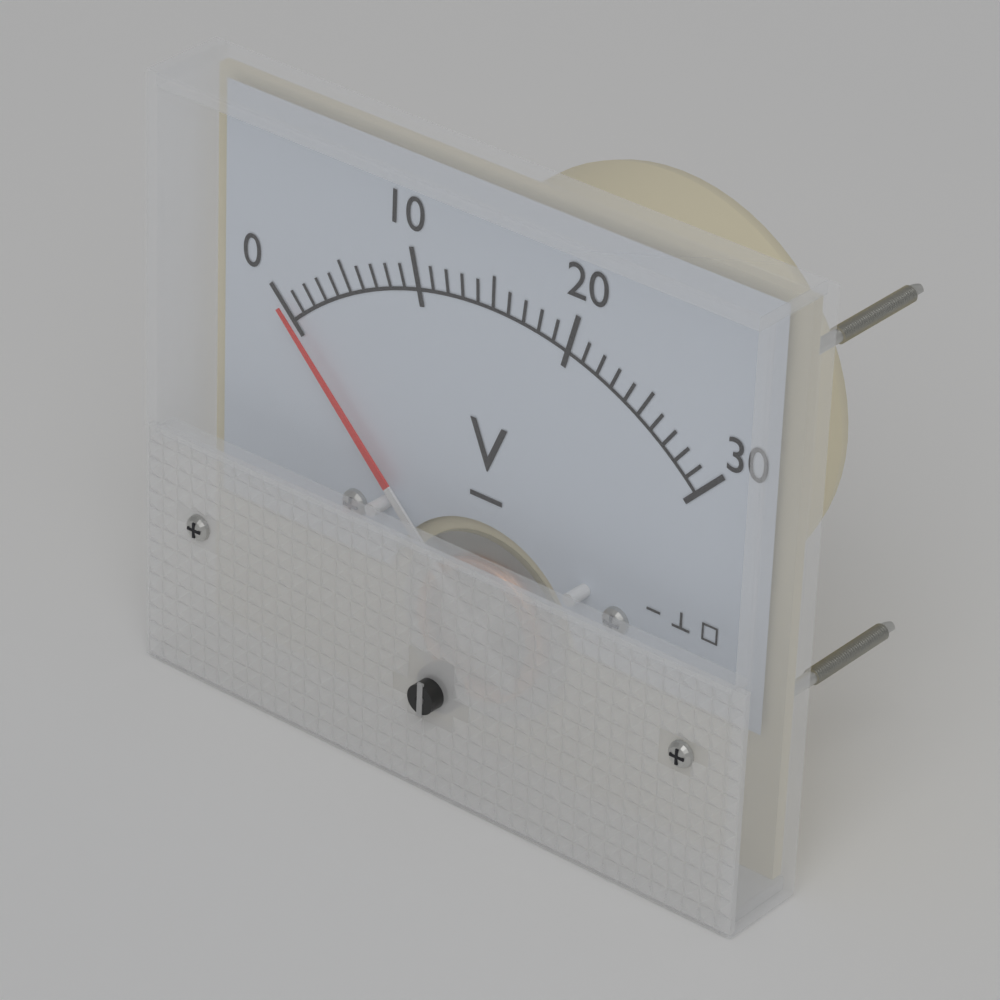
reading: 0 V
